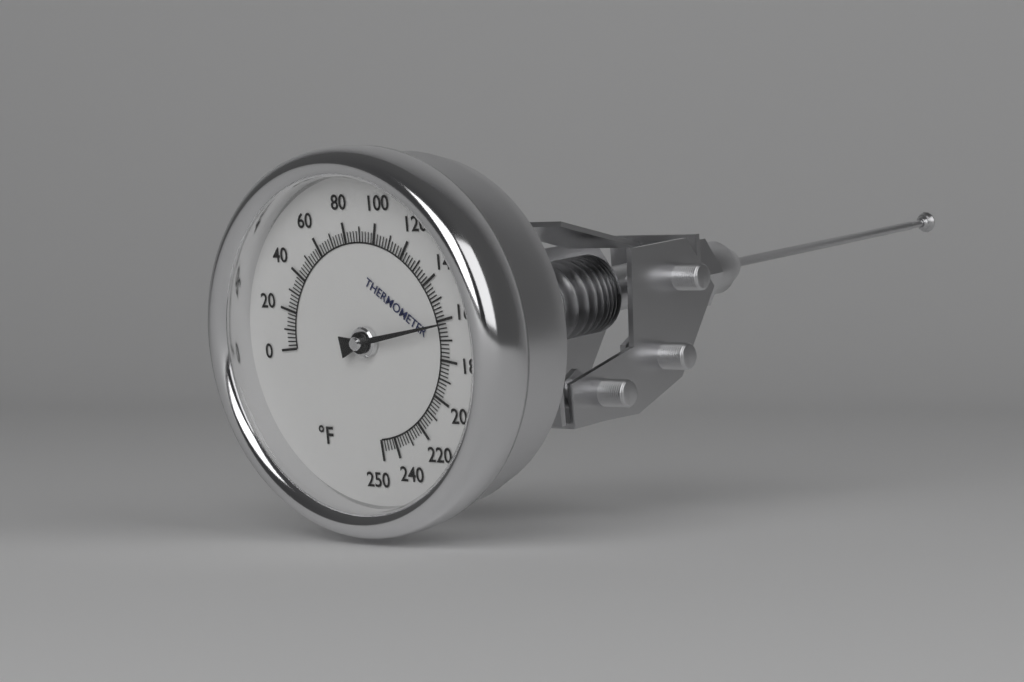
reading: 162 °F
